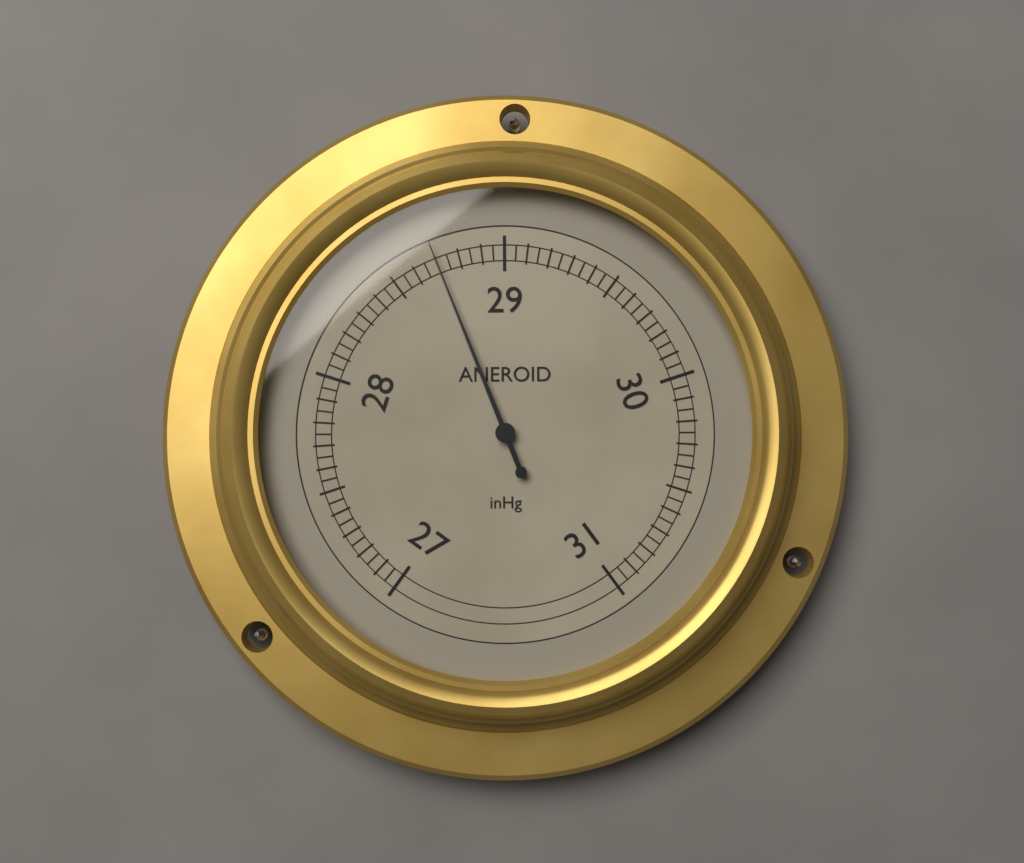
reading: 28.70 inHg
